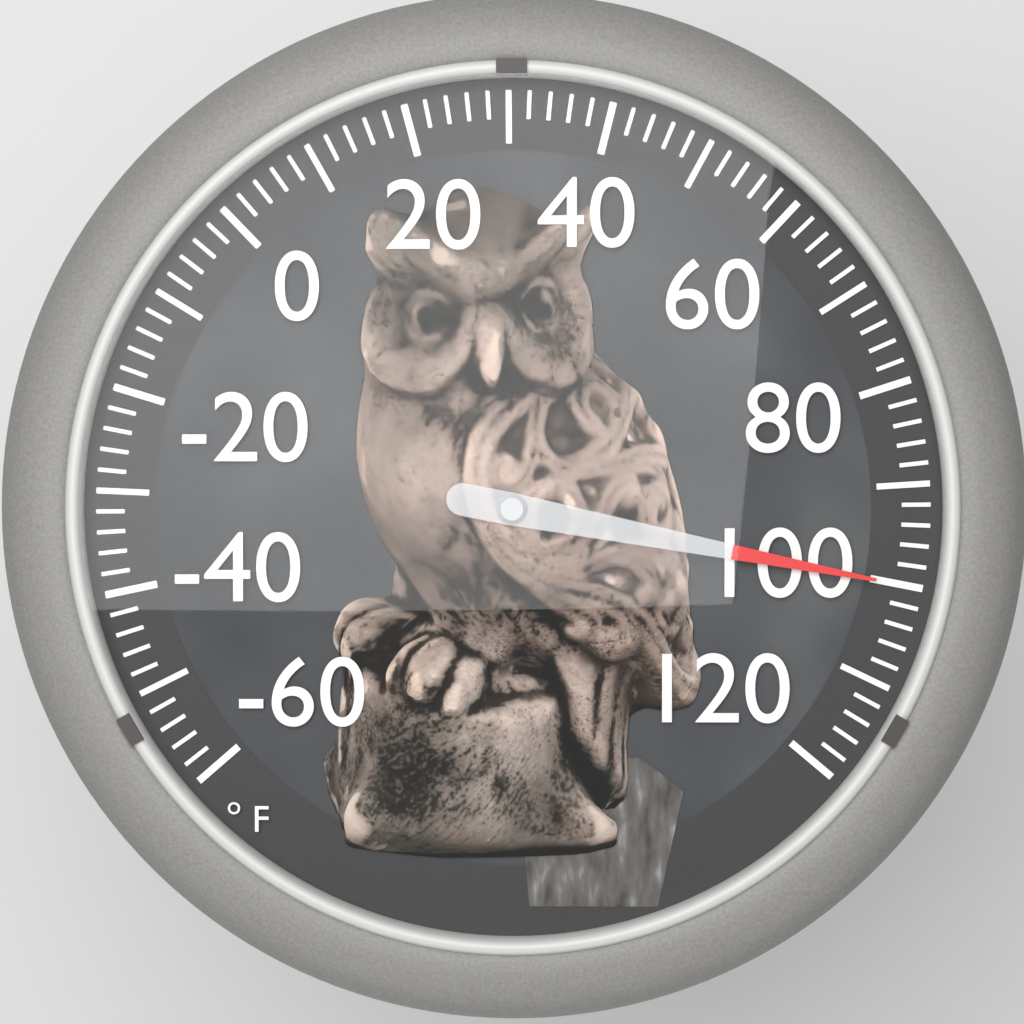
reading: 100 °F
